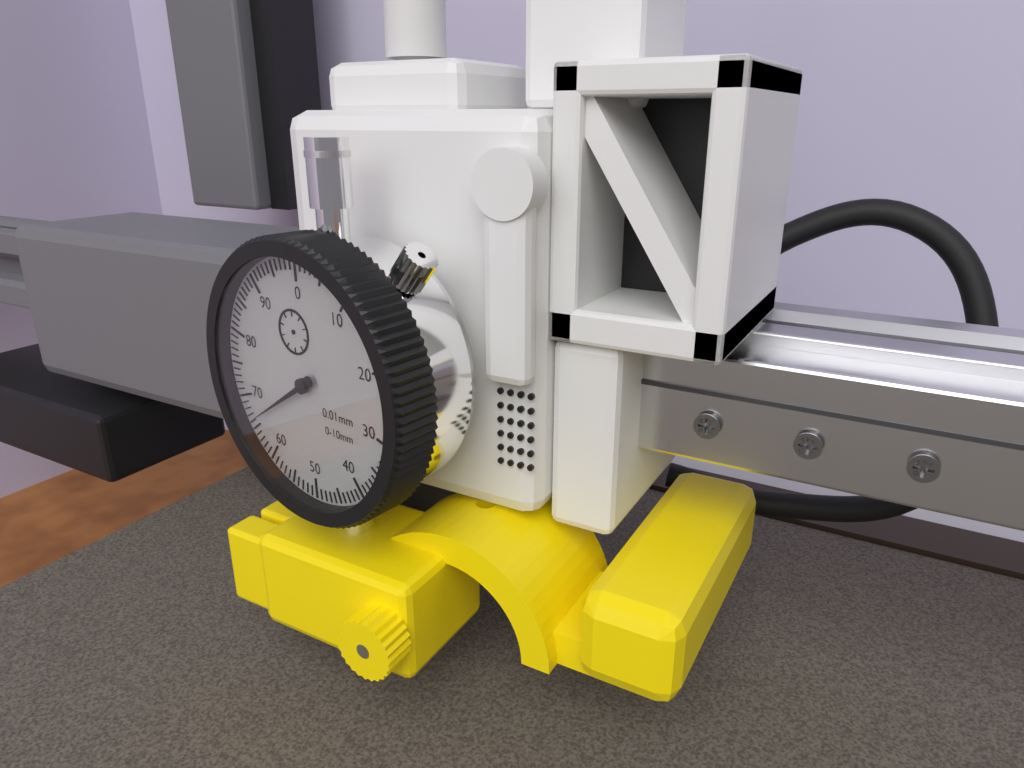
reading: 66 0.01mm
